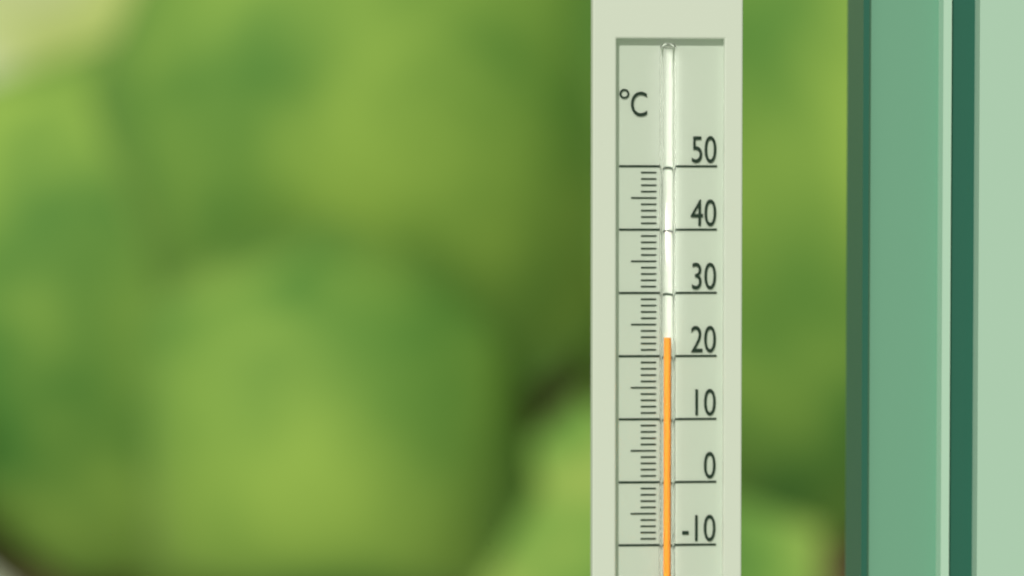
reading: 23 °C
